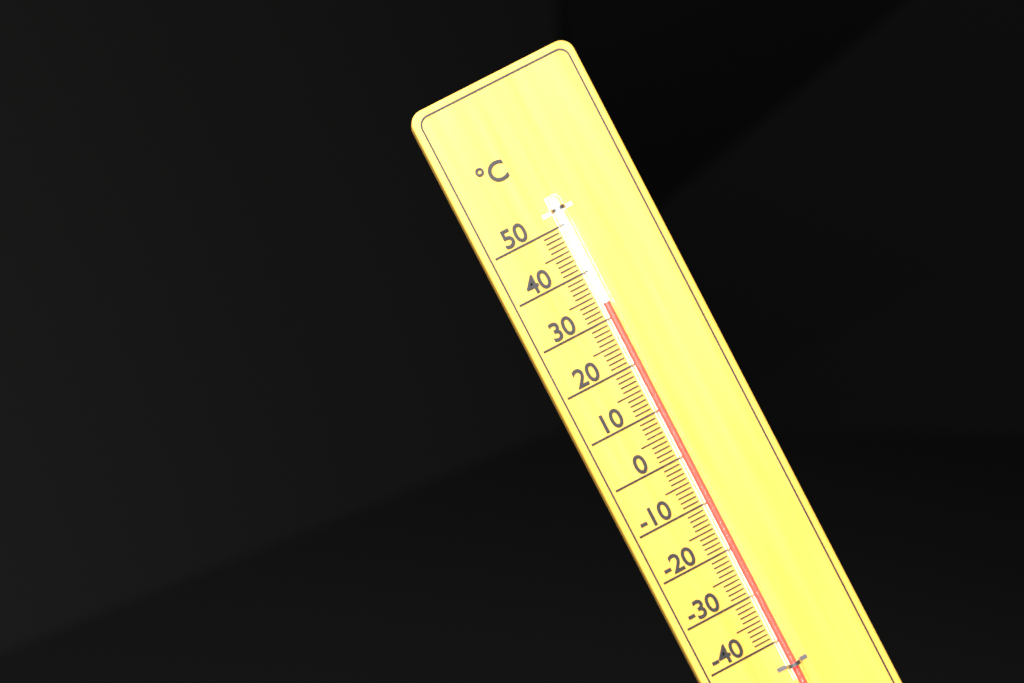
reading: 33 °C
